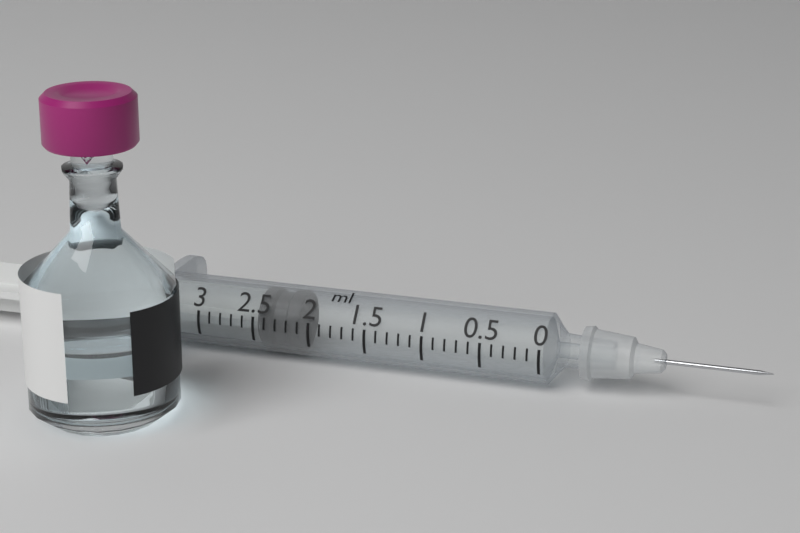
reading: 2.1 ml
